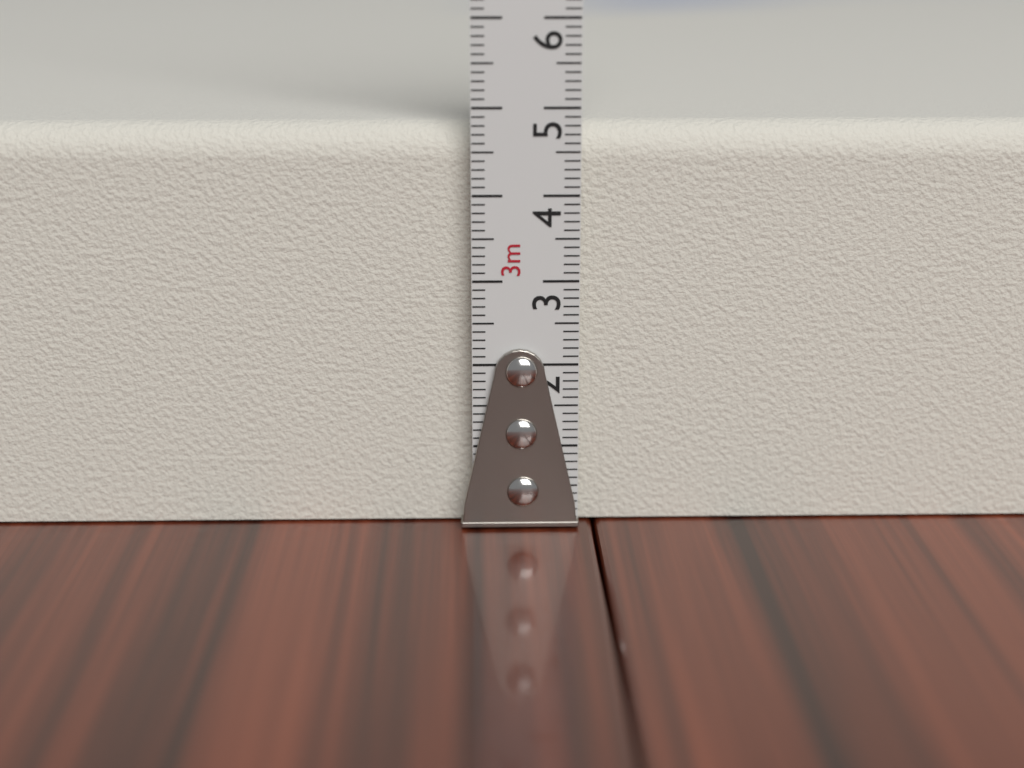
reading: 4.8 cm
